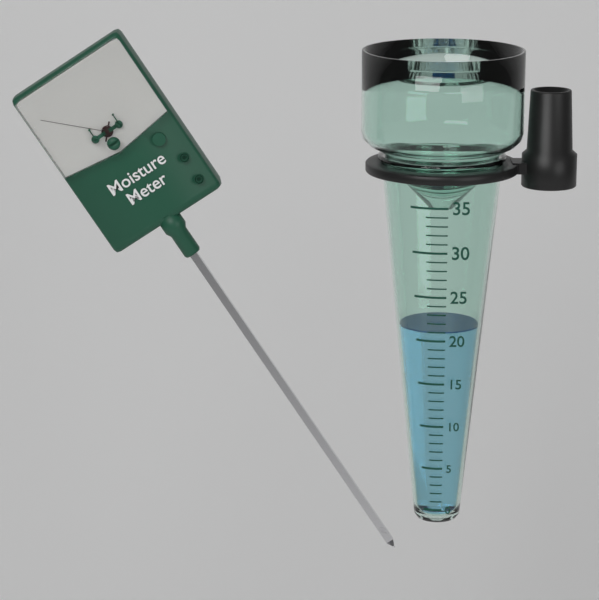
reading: 21 (no unit)
